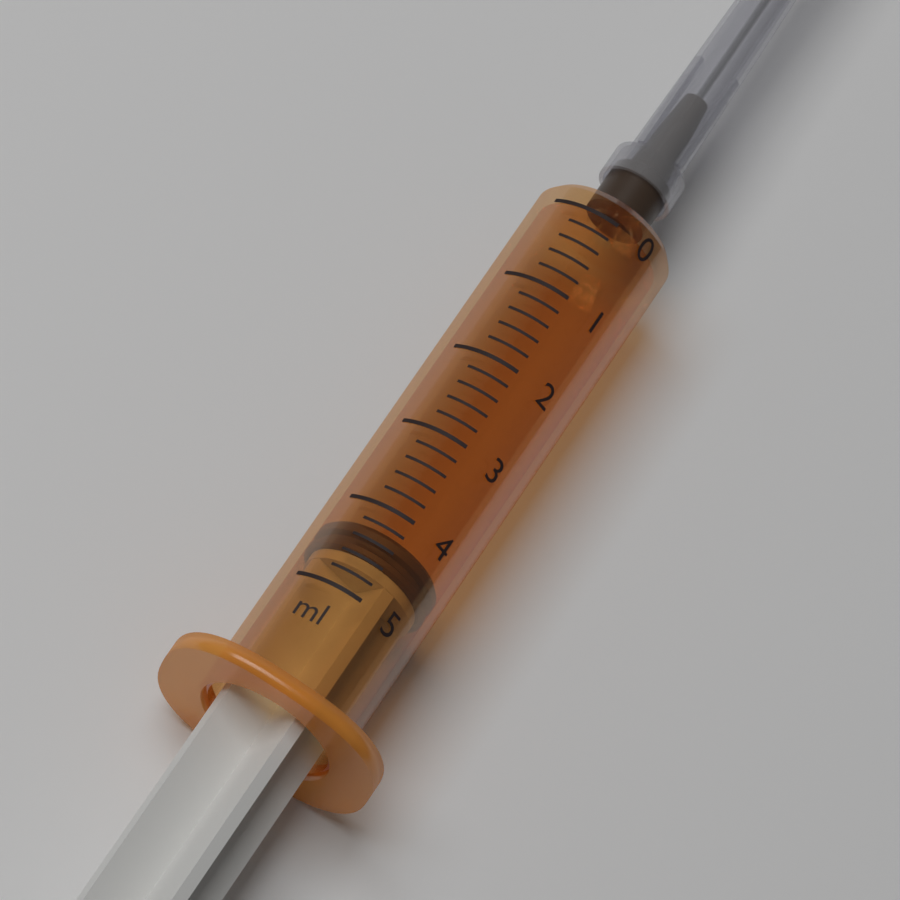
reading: 4.2 ml
